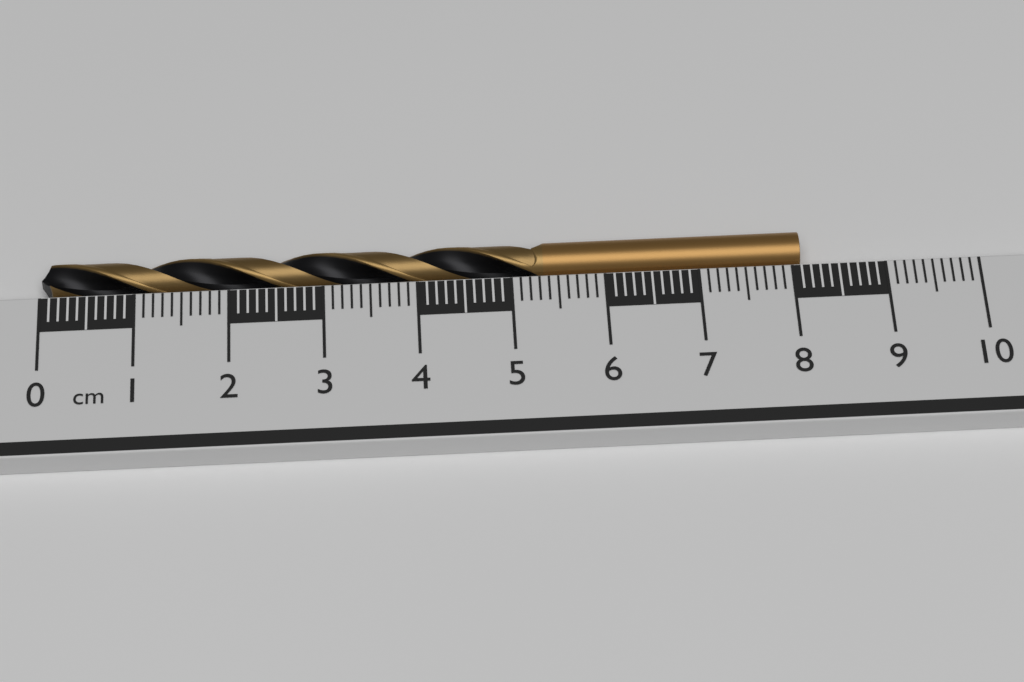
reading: 8.1 cm
